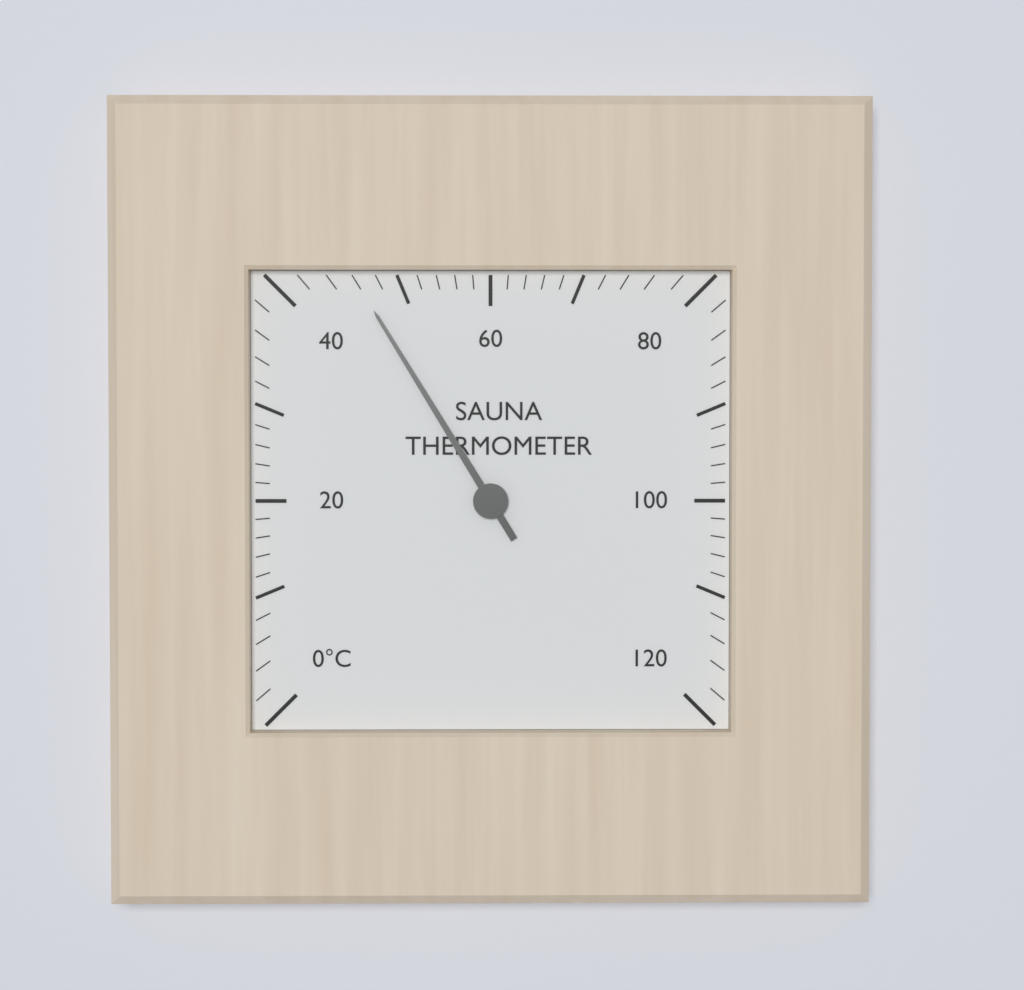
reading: 46 °C
